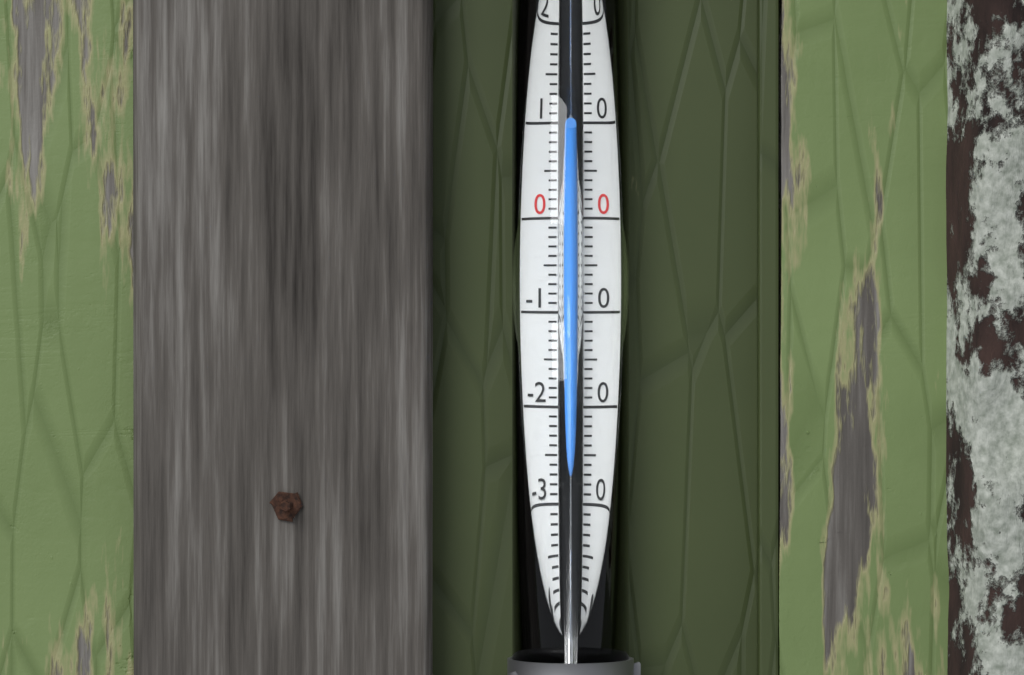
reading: 10 (no unit)
